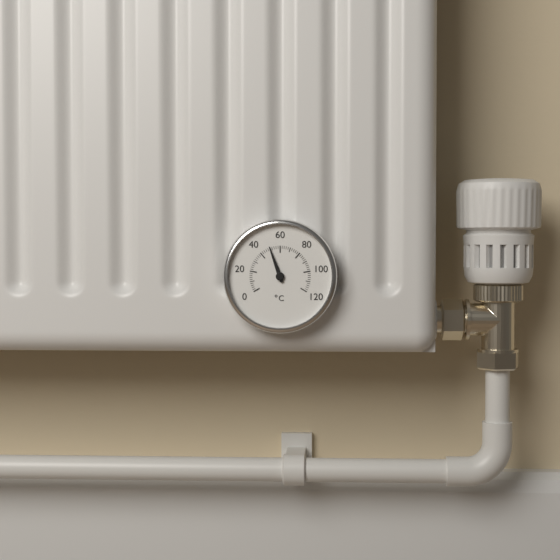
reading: 50 °C
